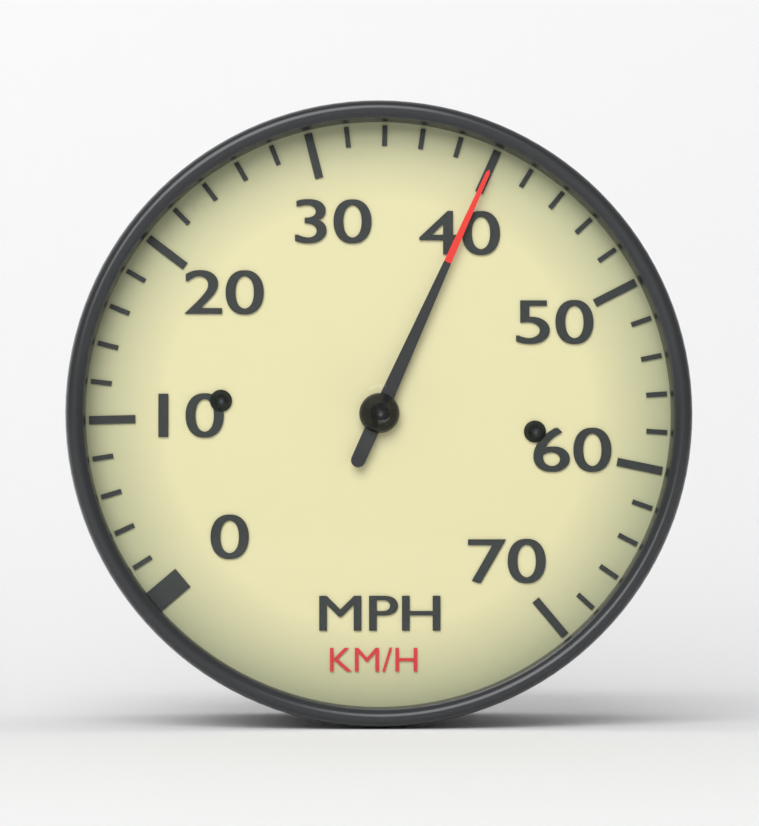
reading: 40 mph
